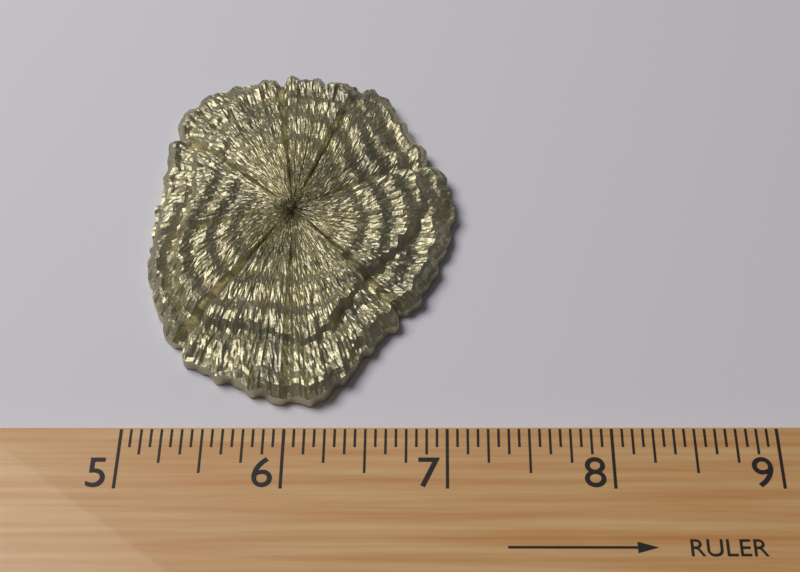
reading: 7.0625 (no unit)
